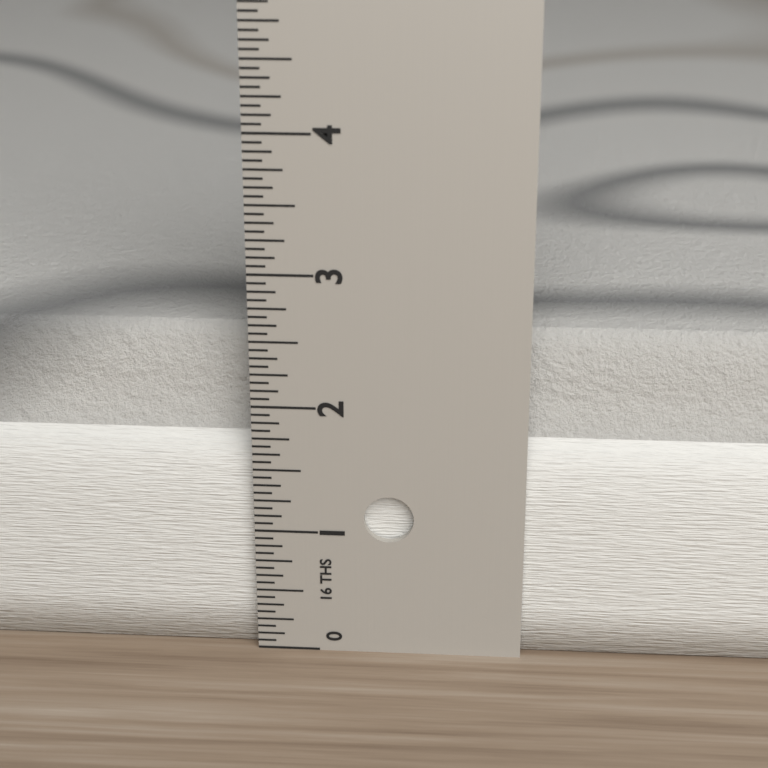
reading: 2.5000 in
